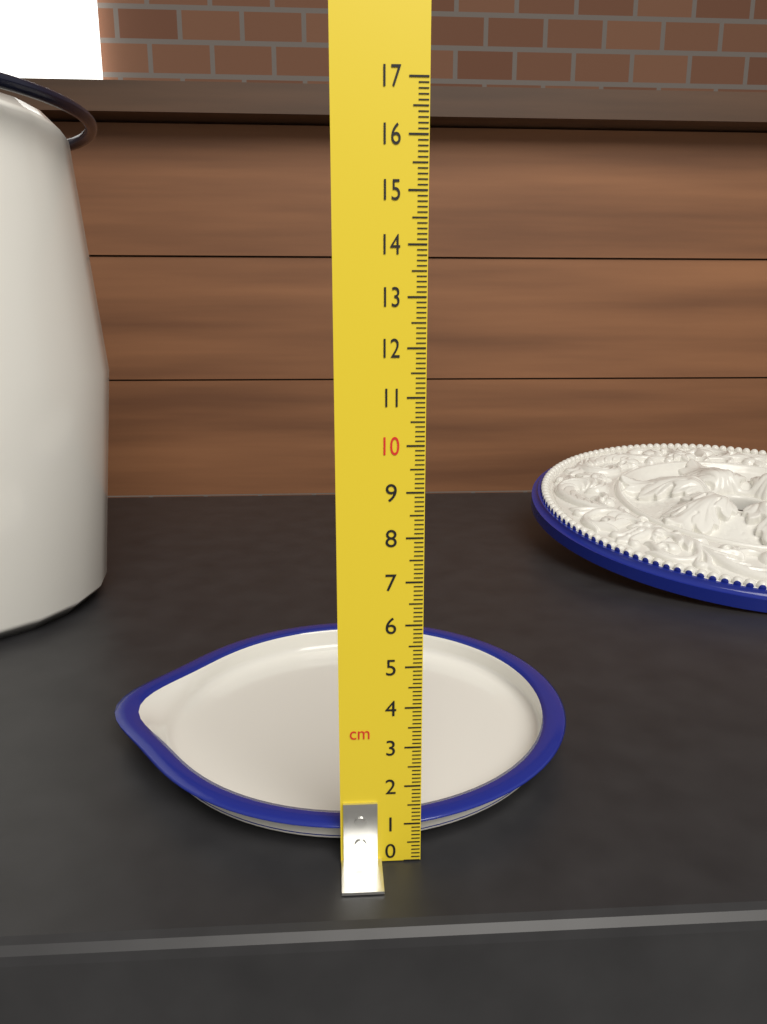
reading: 0.9 cm
